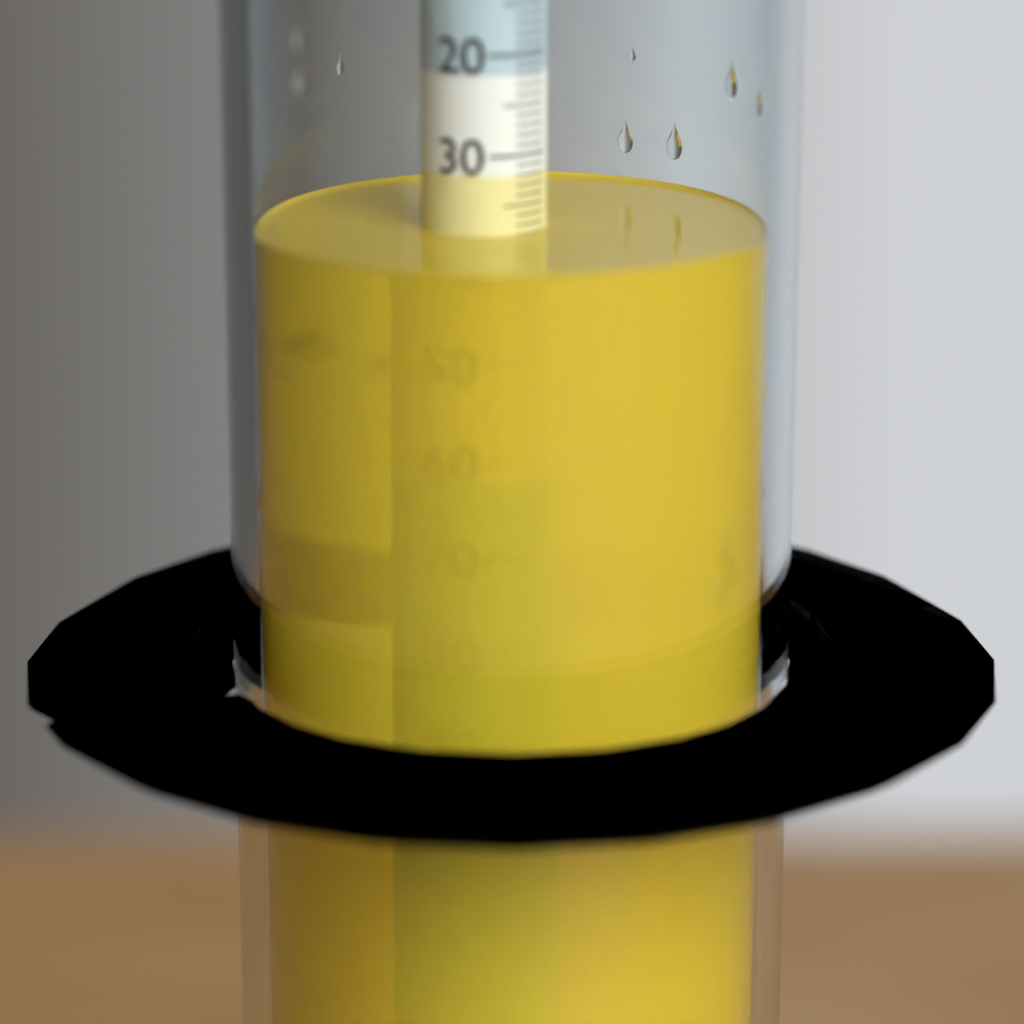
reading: 38 (no unit)
